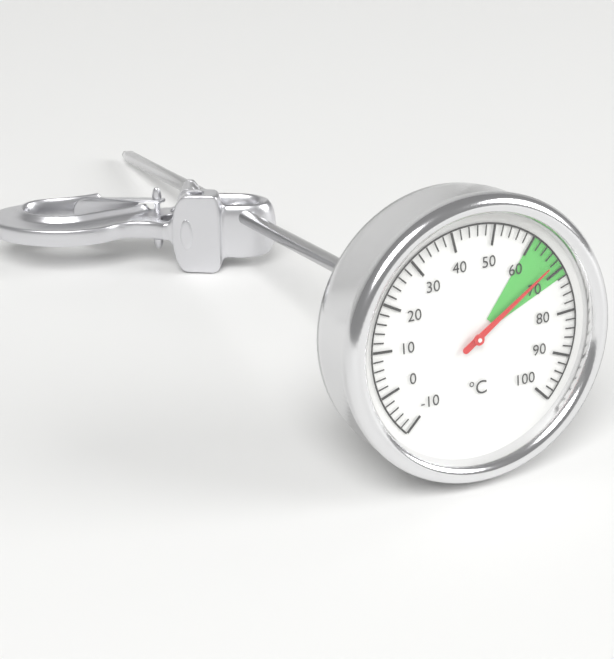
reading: 68 °C
